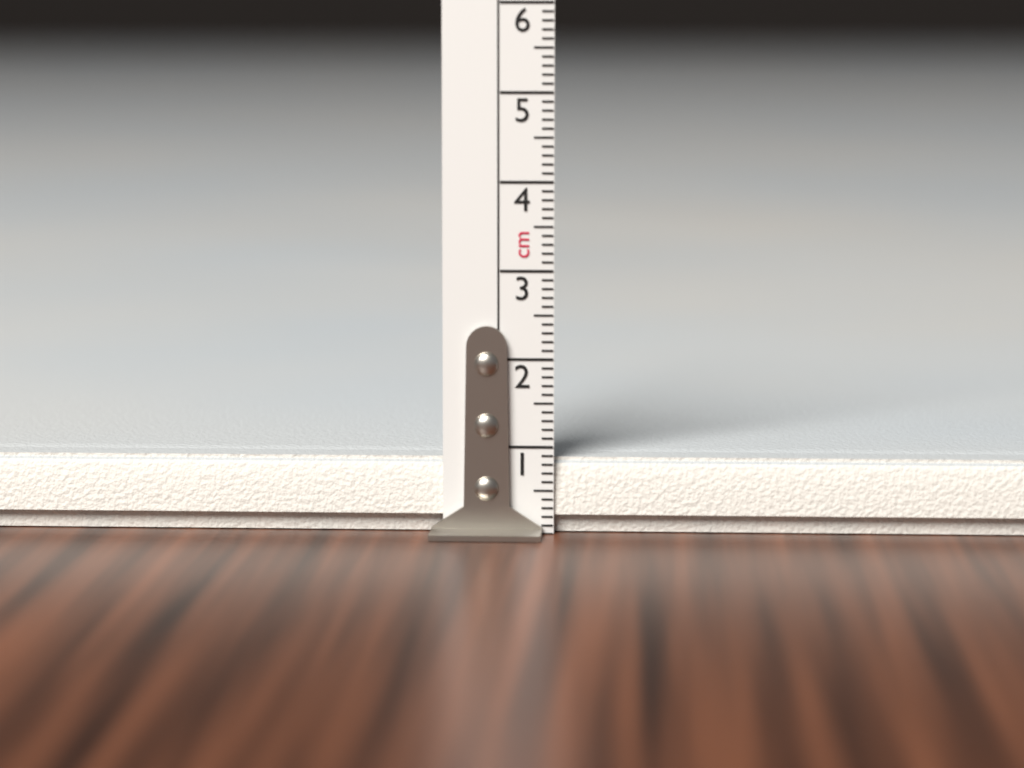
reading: 0.9 cm
